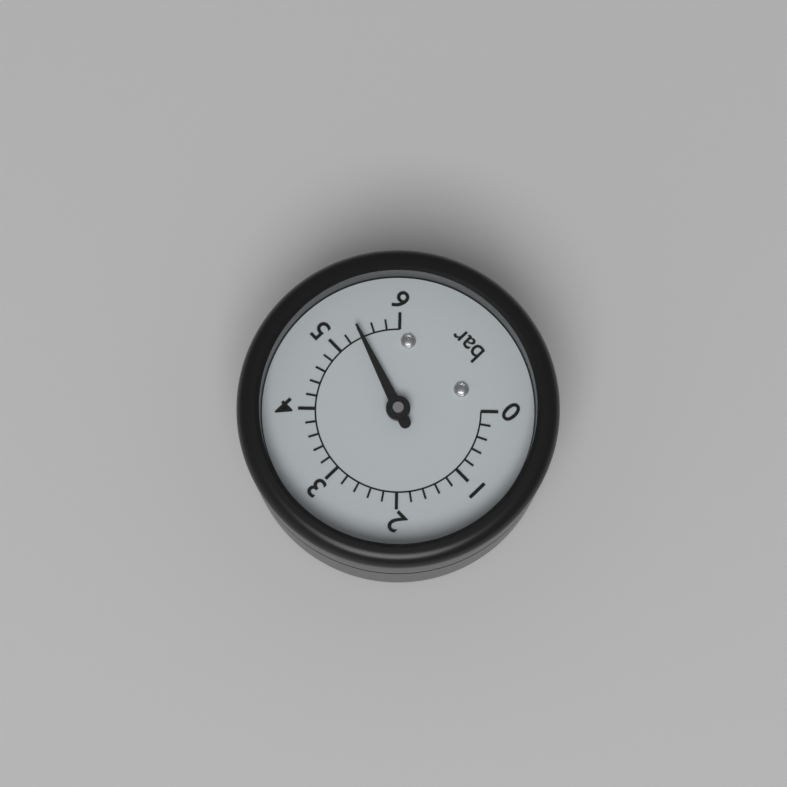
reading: 5.4 bar
